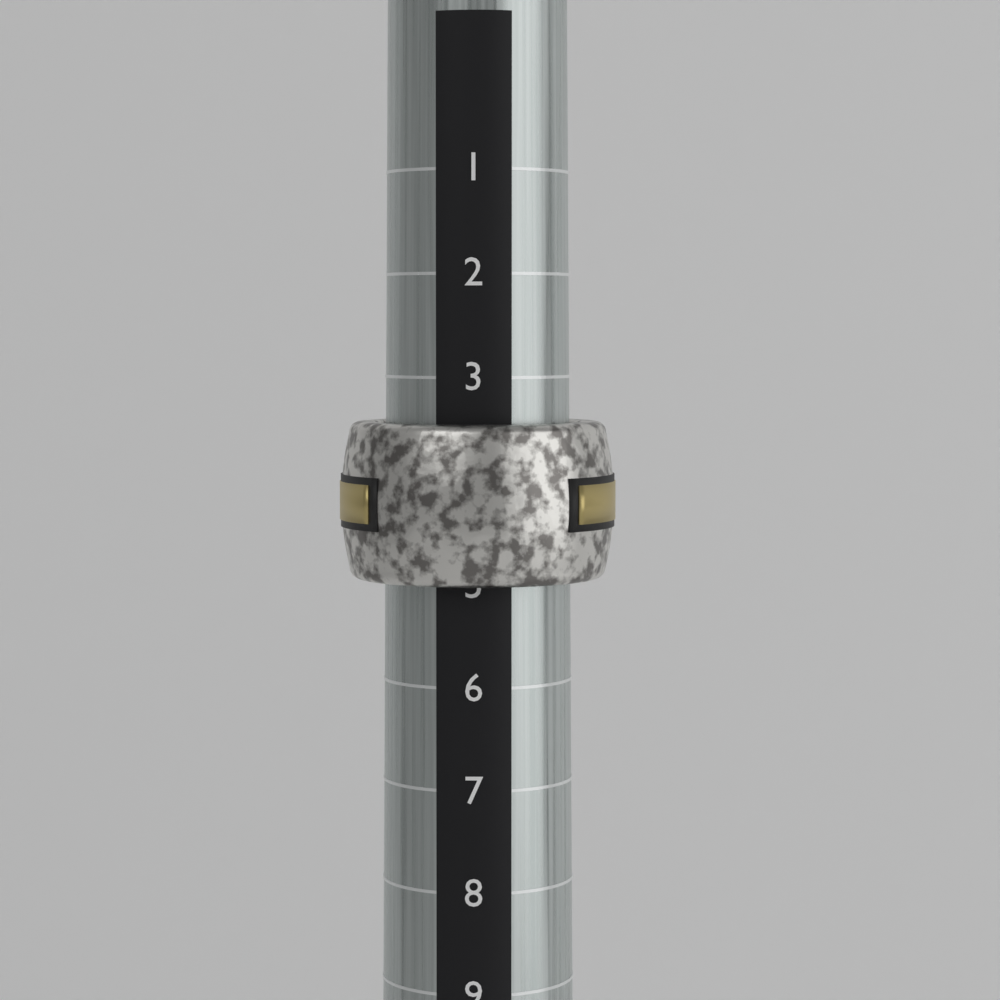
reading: 5 (no unit)
